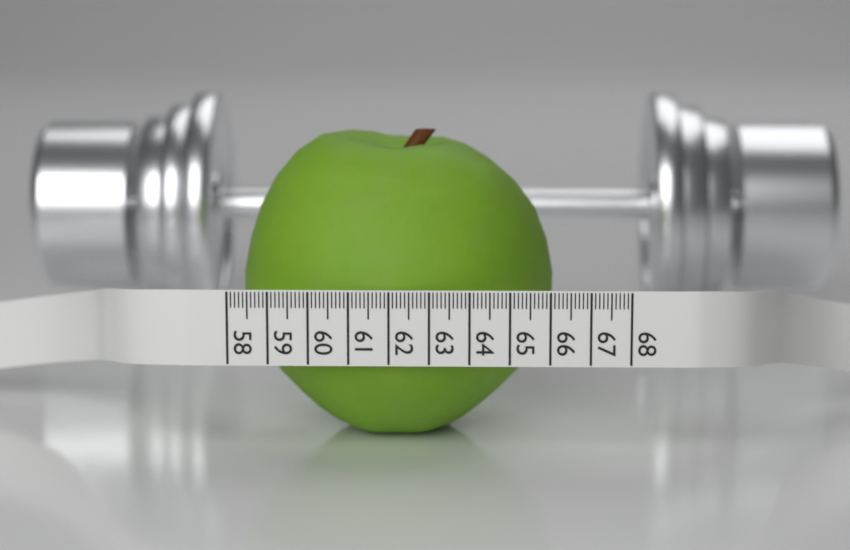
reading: 66.2 (no unit)
